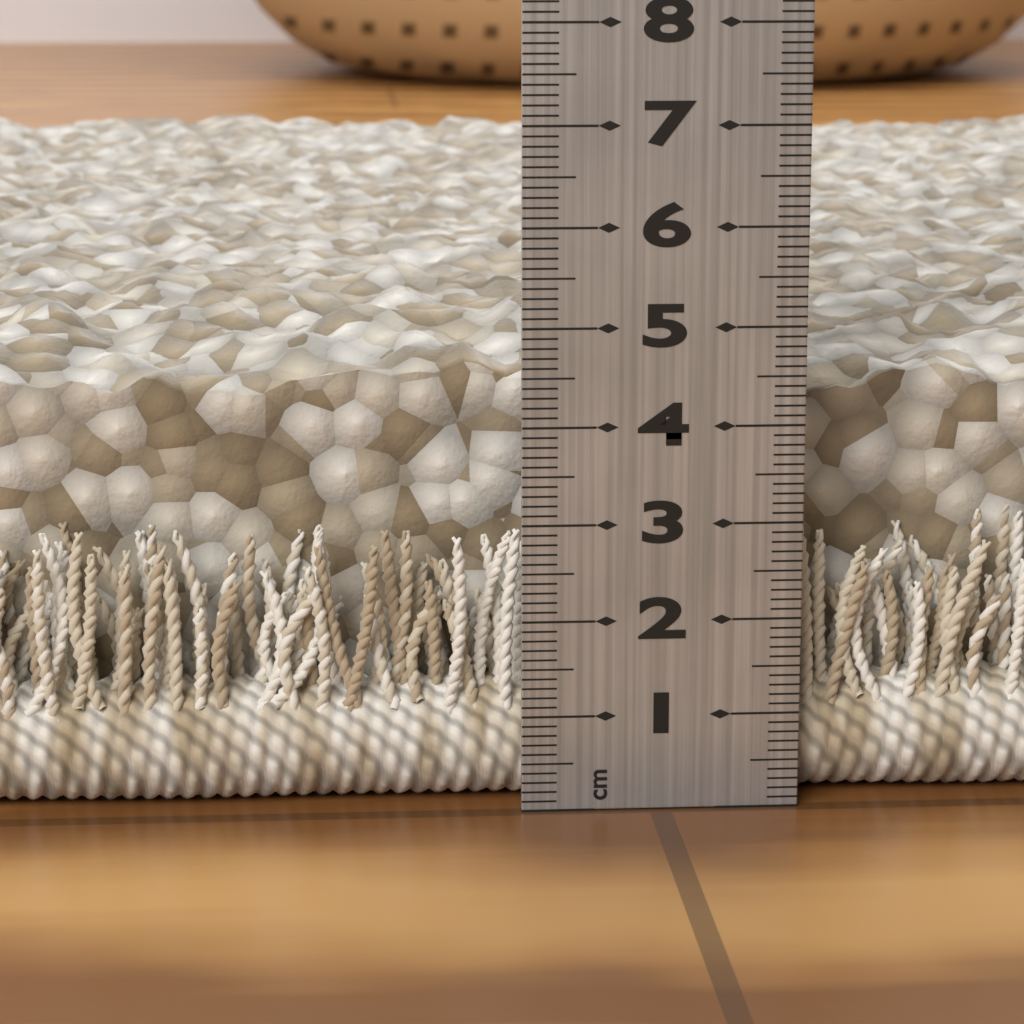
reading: 5.0 cm
